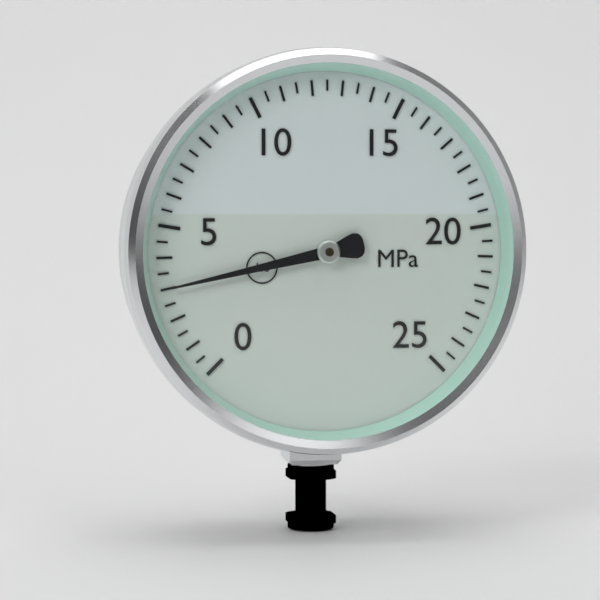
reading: 3.0 MPa
